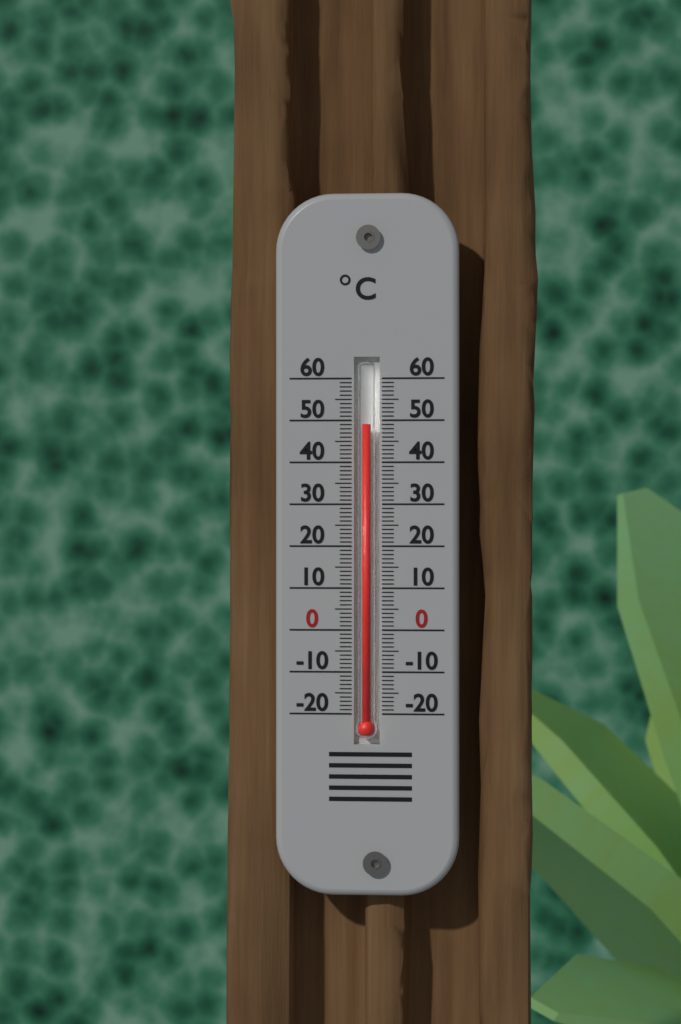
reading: 49 °C
